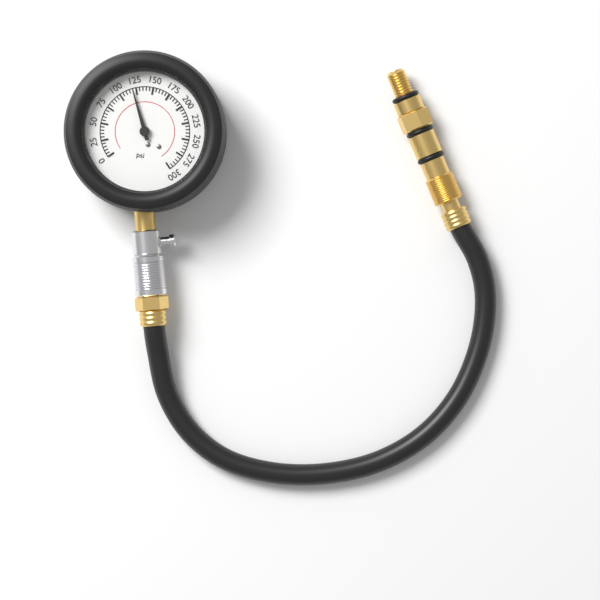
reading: 120 psi
